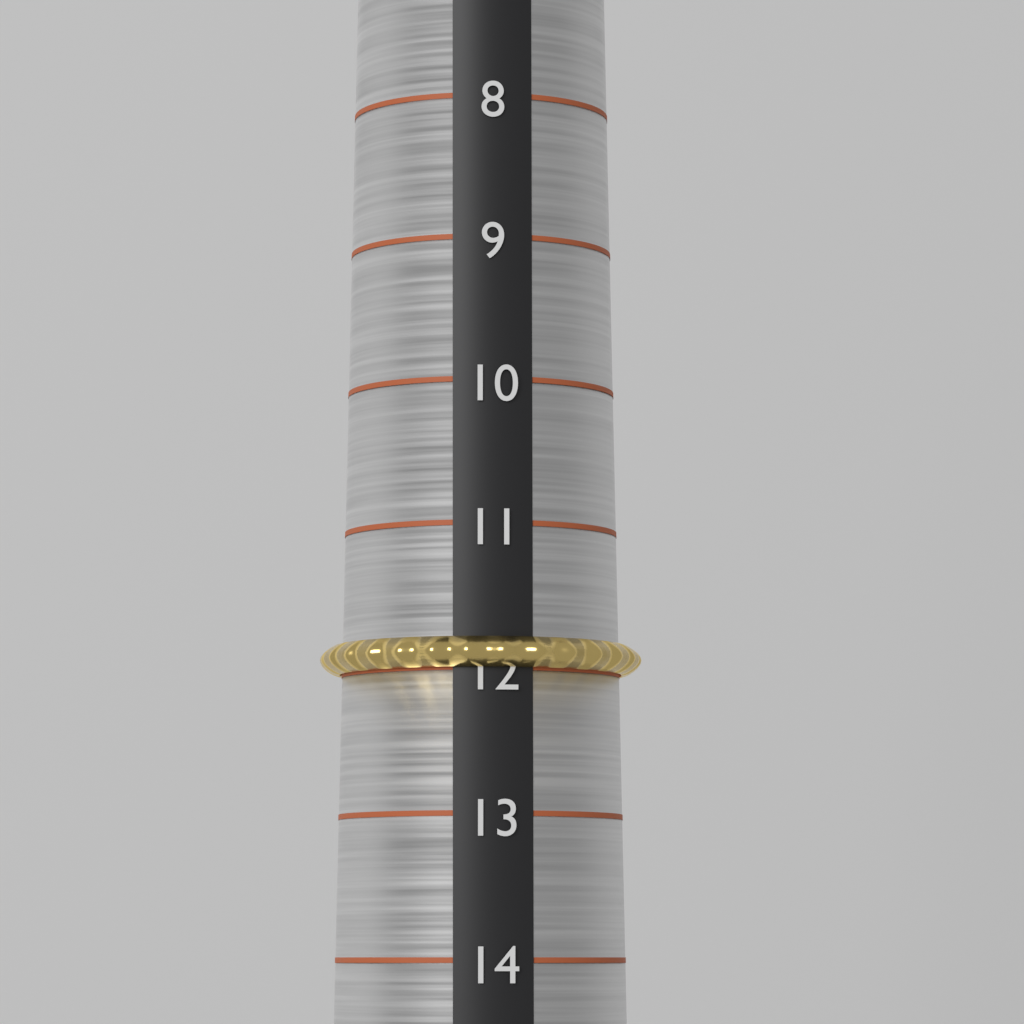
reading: 12 (no unit)
